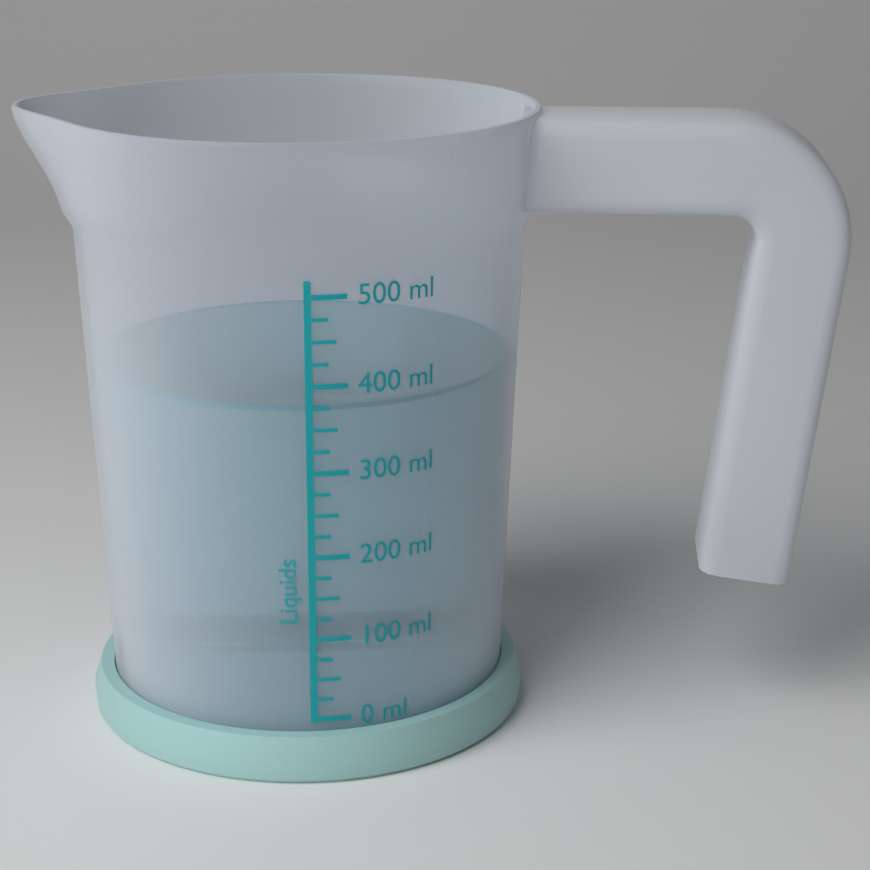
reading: 375 ml
